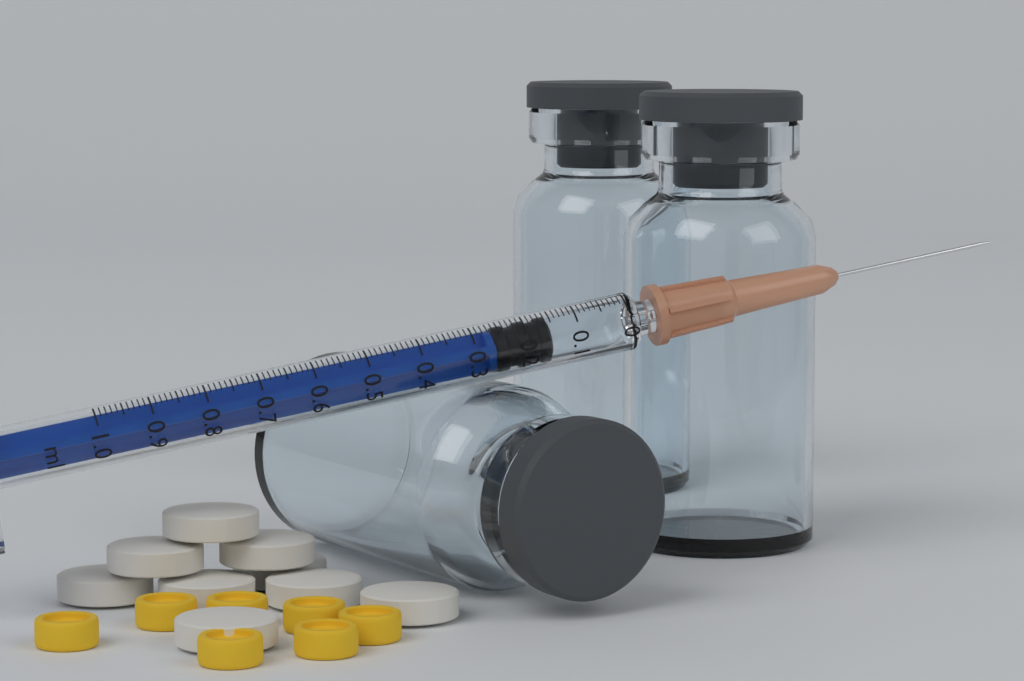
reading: 0.15 ml
